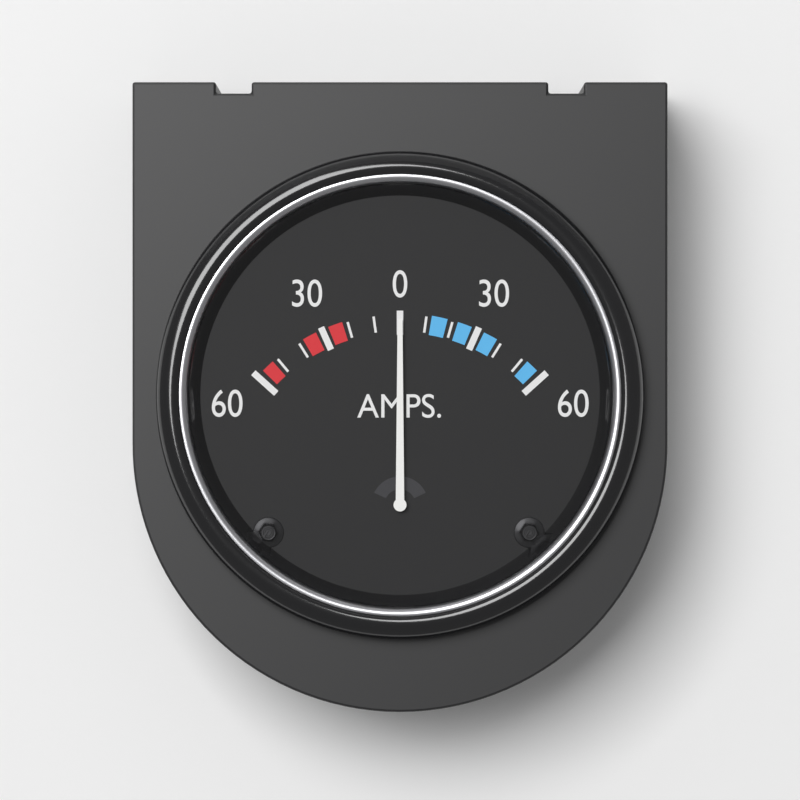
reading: 0 A
